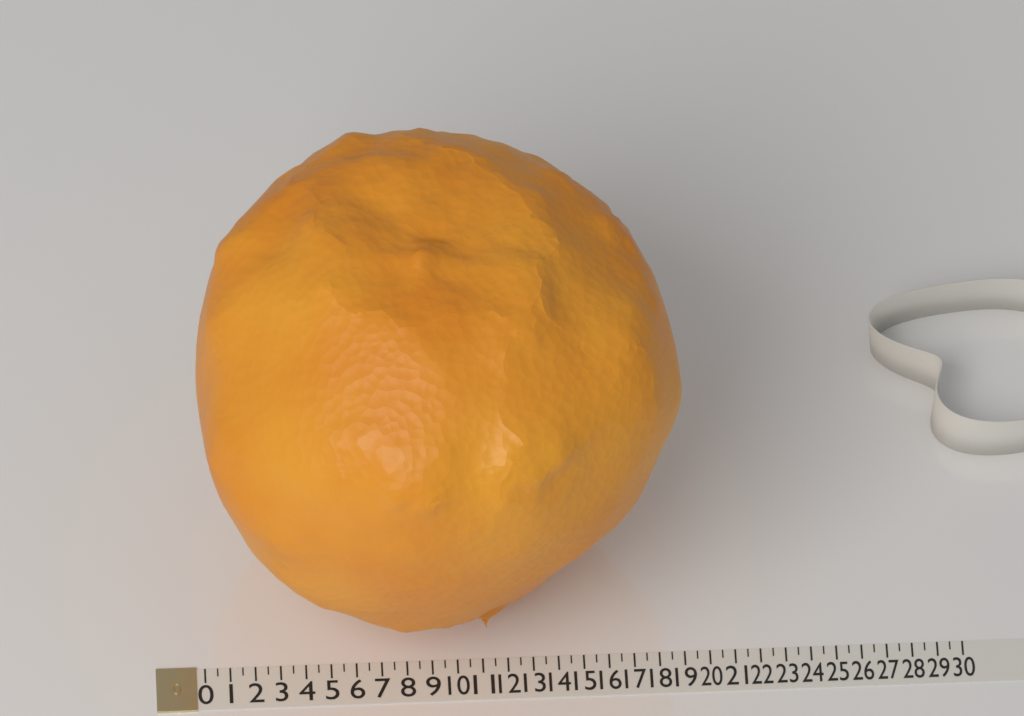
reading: 19.0 (no unit)
